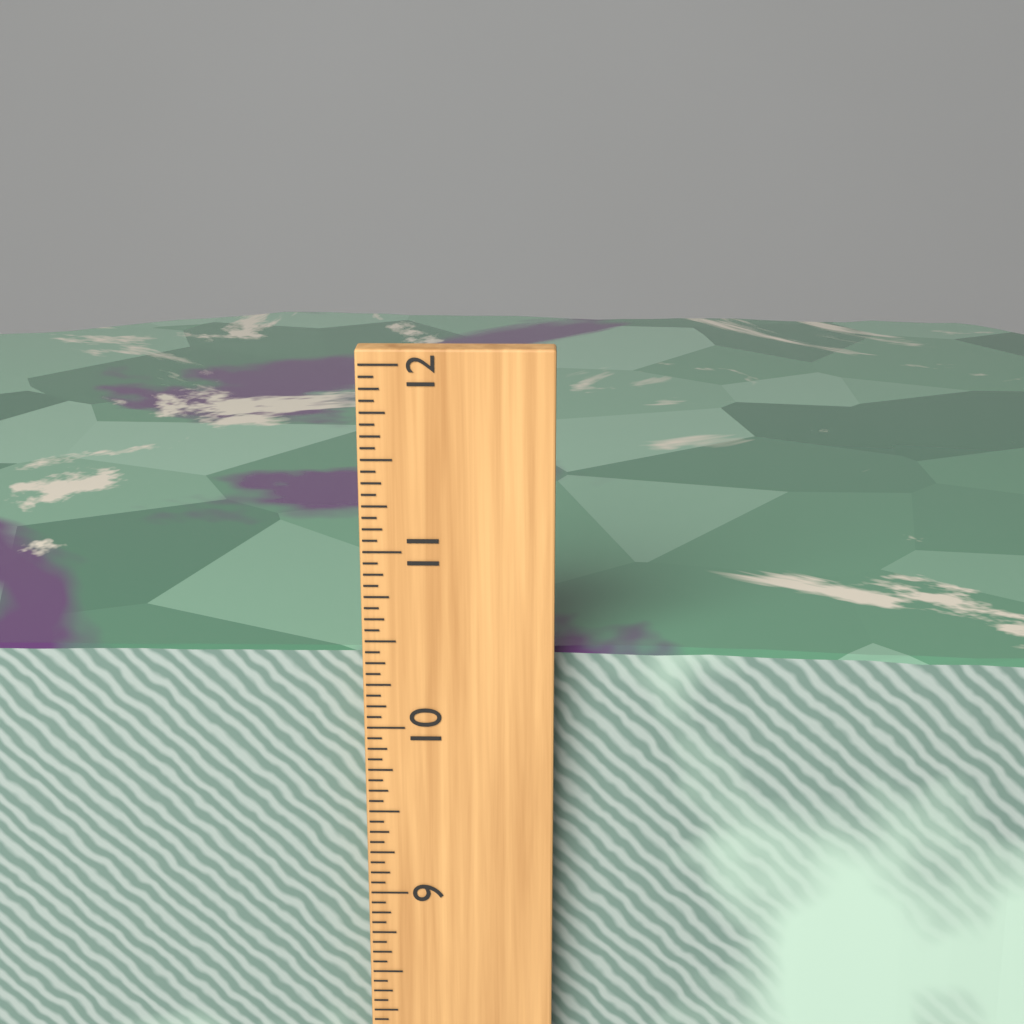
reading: 10.3750 inch
